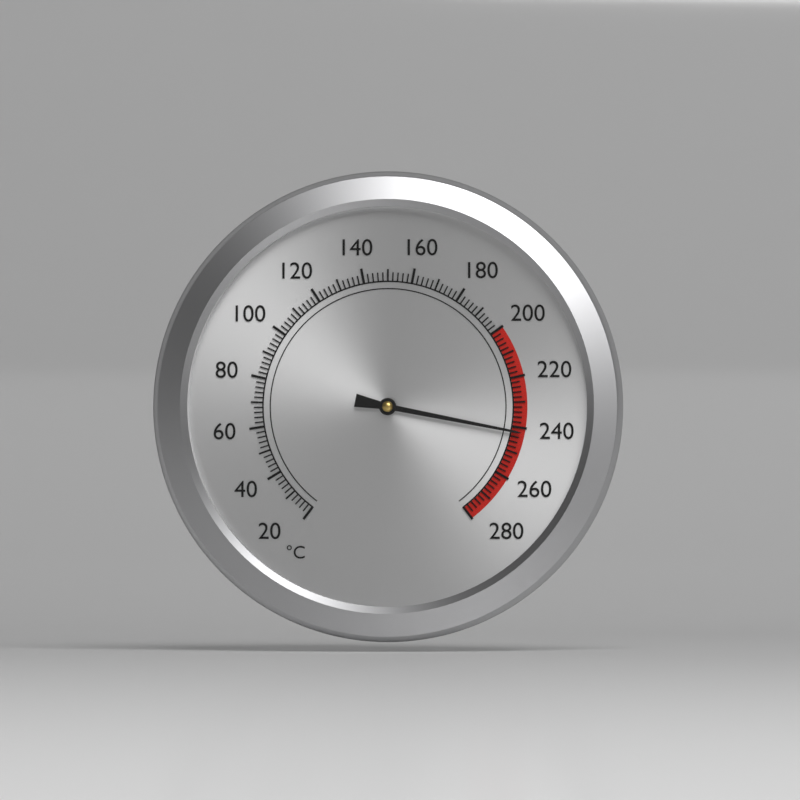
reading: 242 °C
